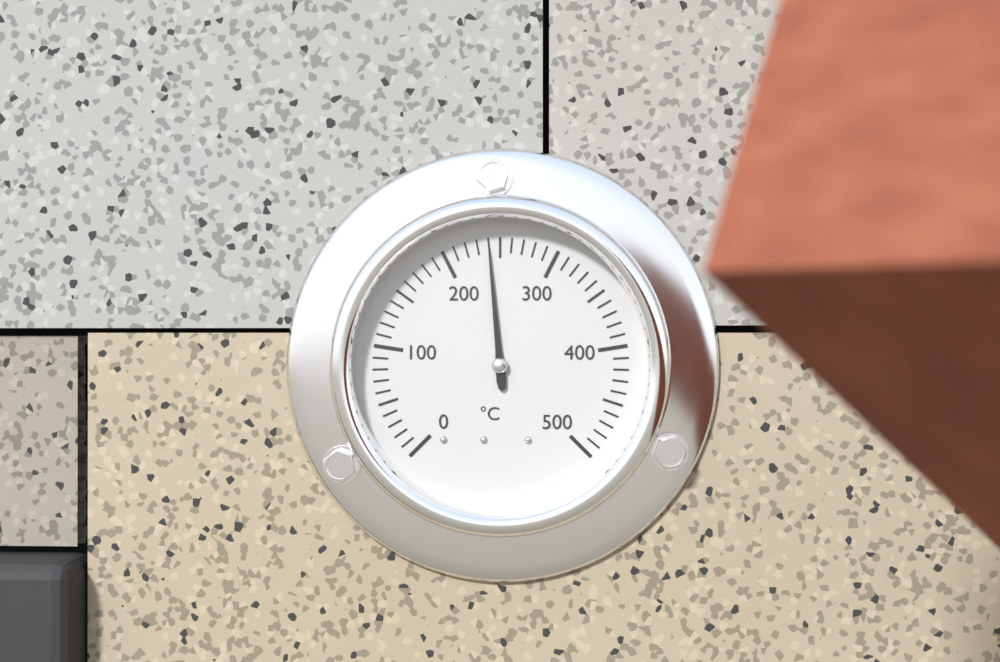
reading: 240 °C
